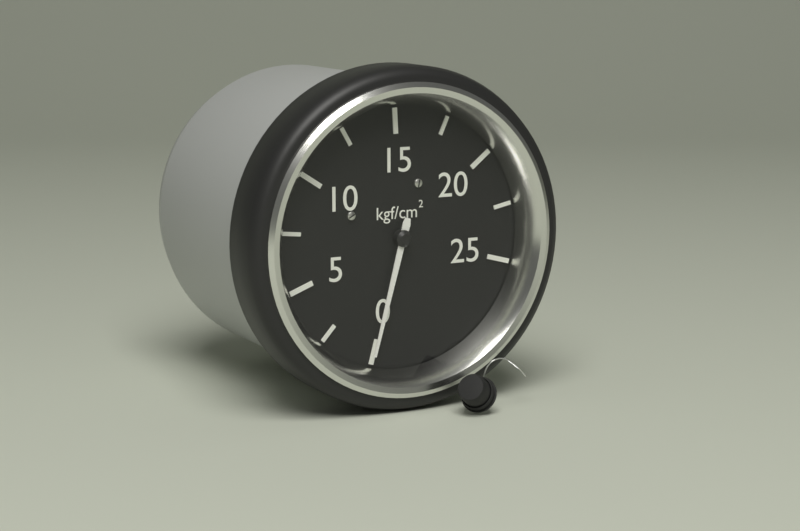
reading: 0.0 kgf/cm²
